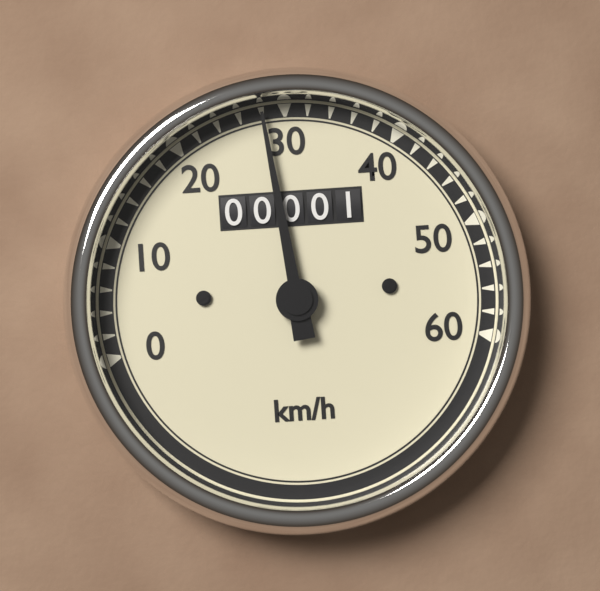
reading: 28 km/h
